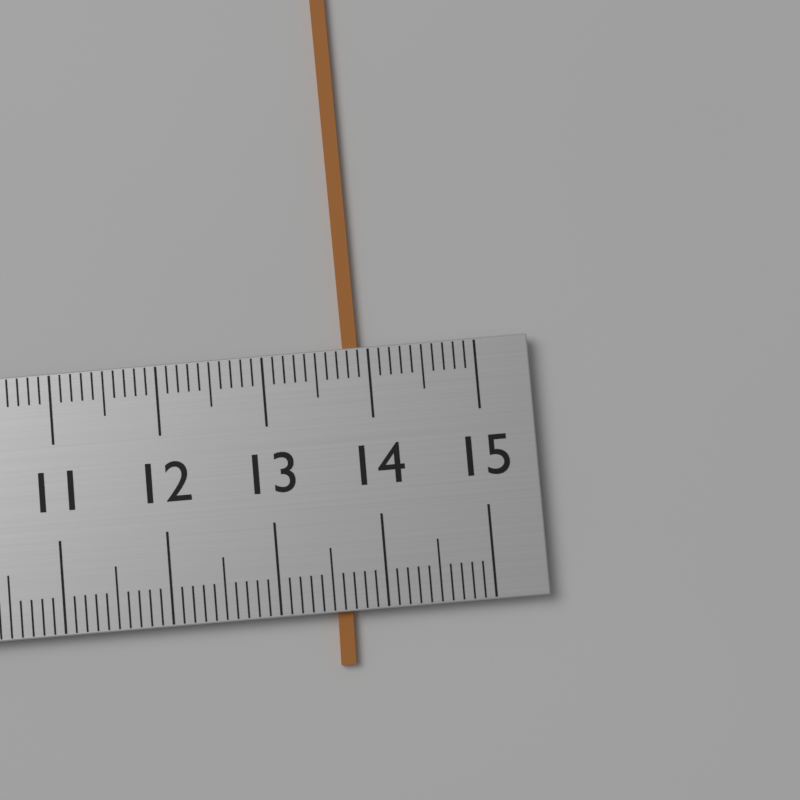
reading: 13.9 (no unit)
